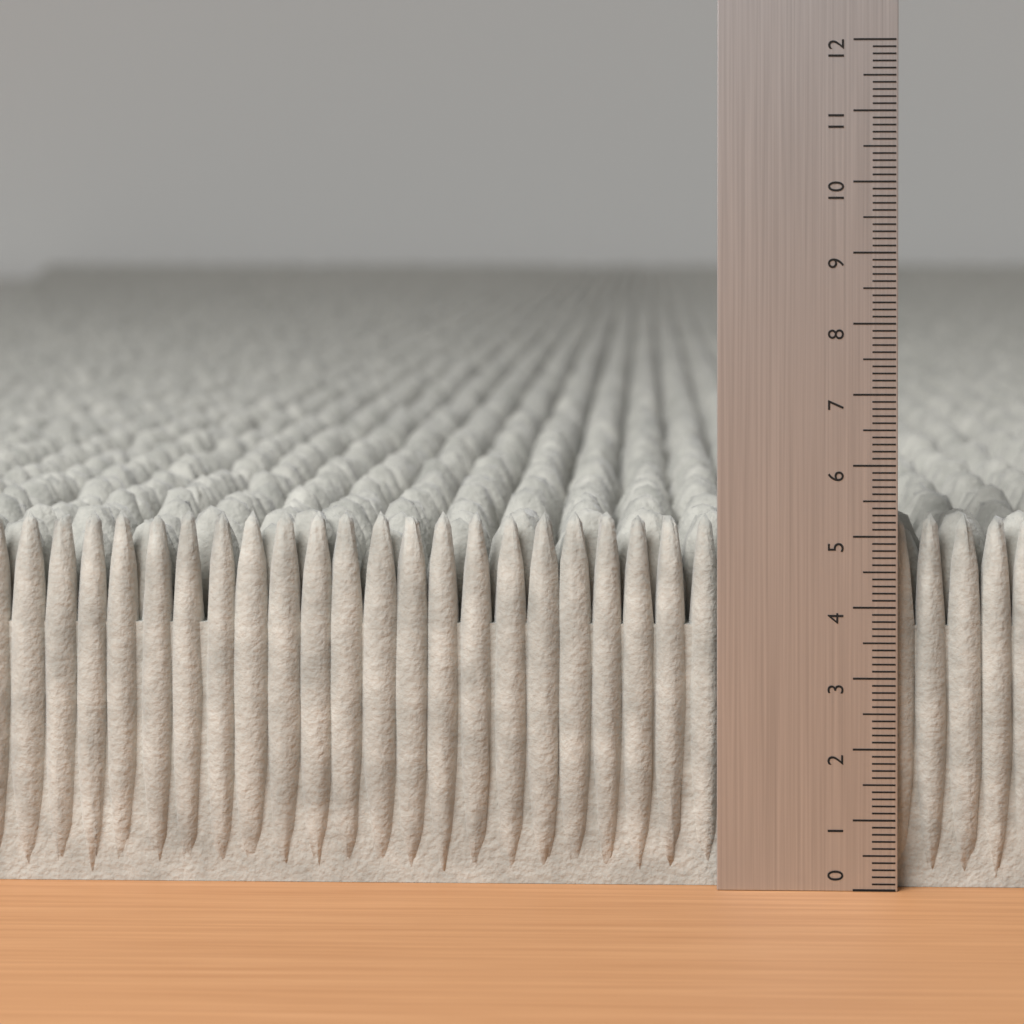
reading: 5.3 (no unit)
